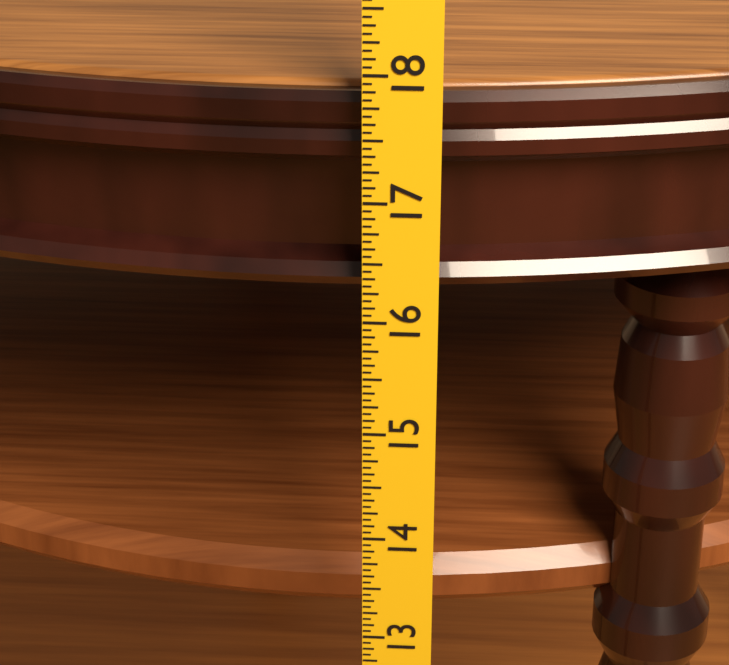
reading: 17.8125 in
